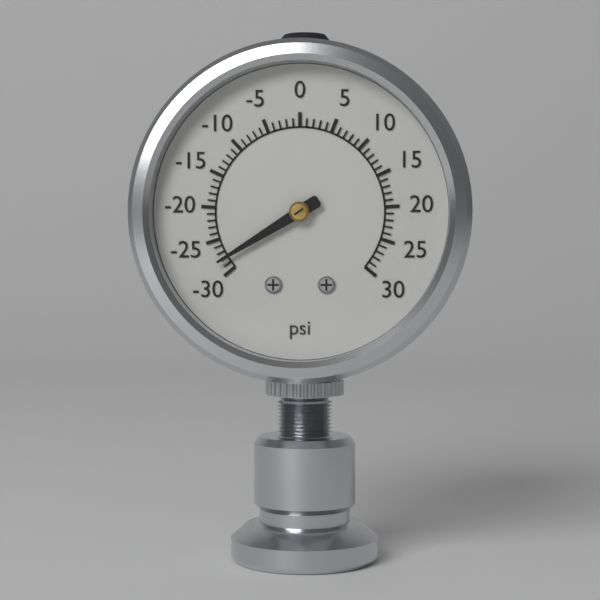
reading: -28 psi
